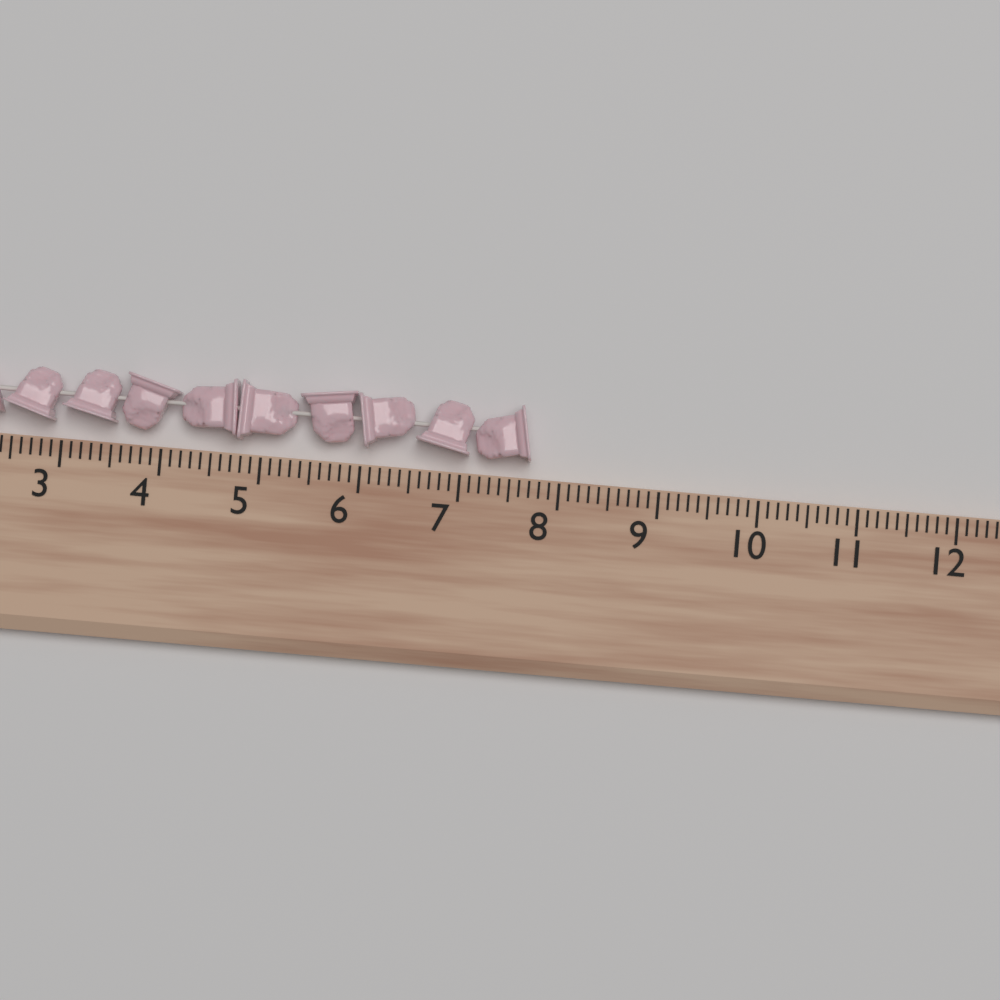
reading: 7.7 (no unit)
